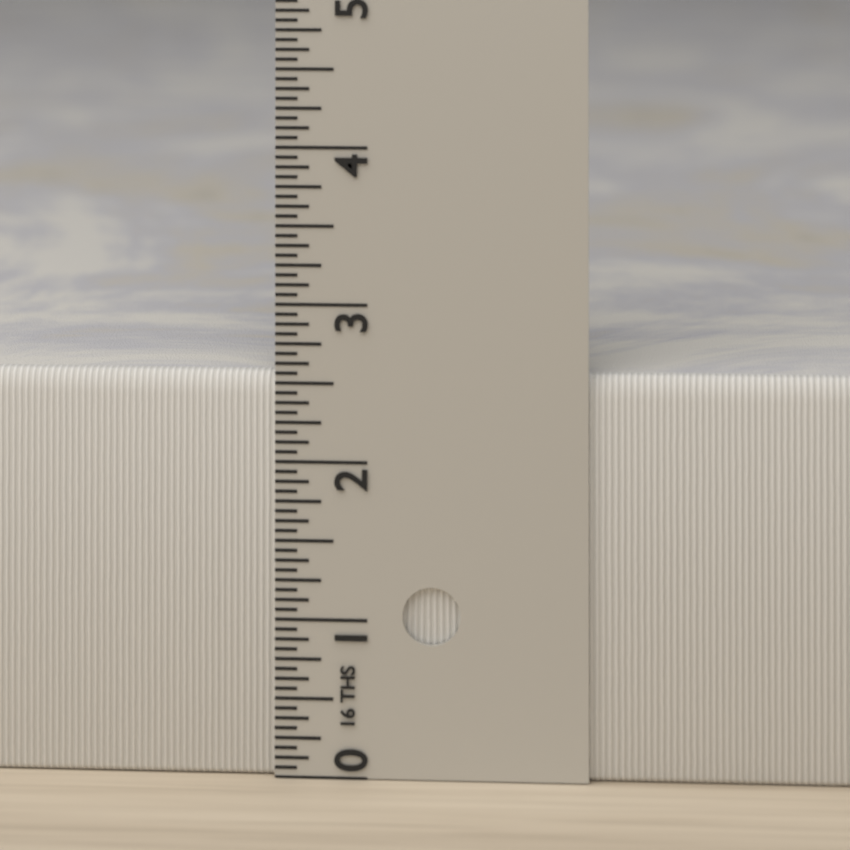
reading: 2.5625 in
